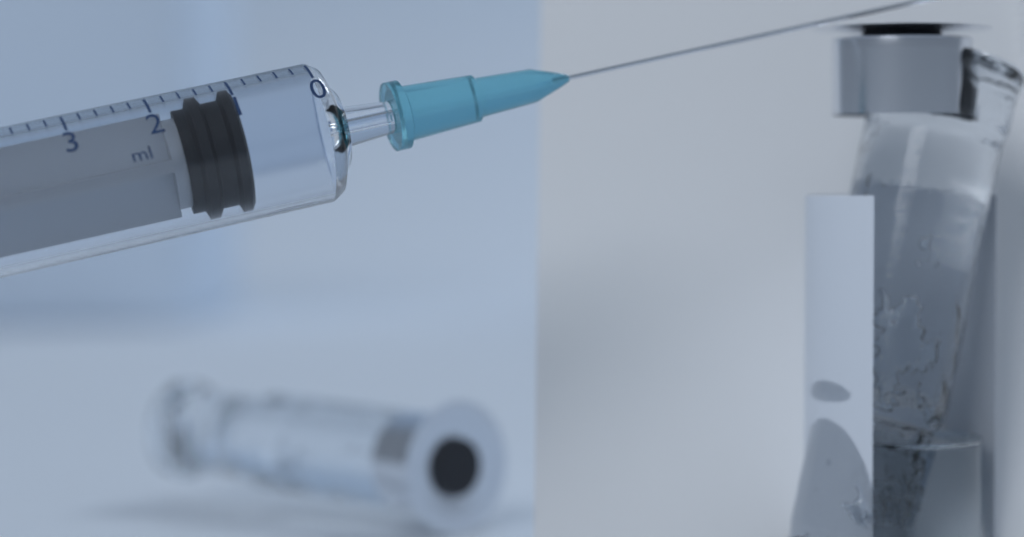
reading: 1.0 ml
